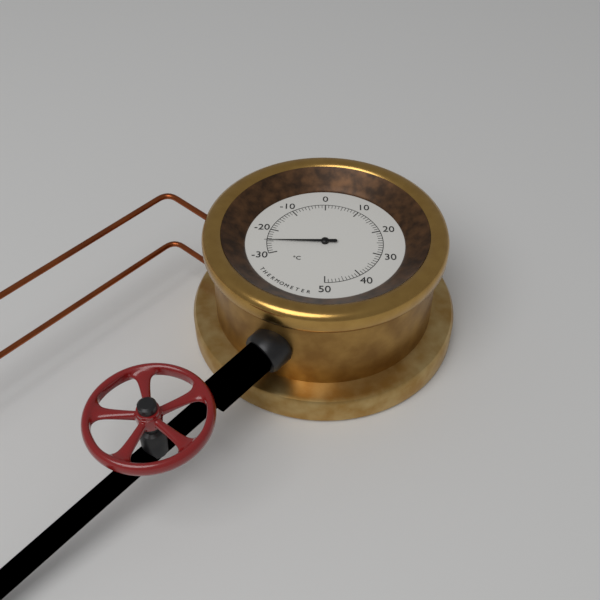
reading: -25 °C
